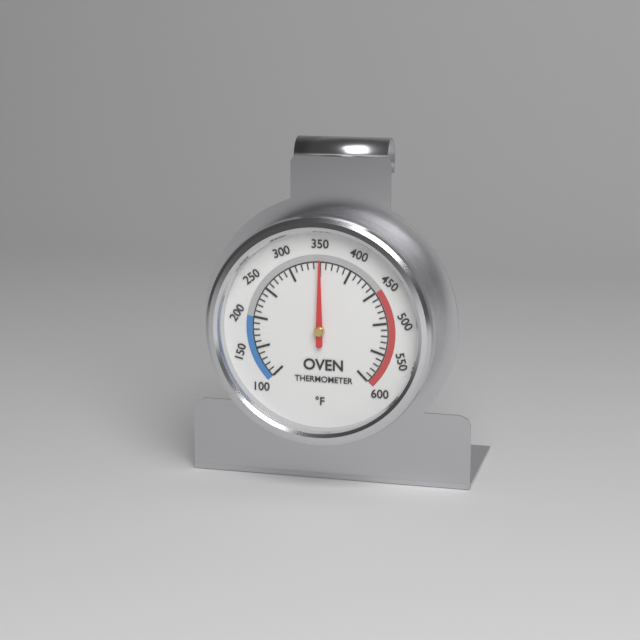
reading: 350 °F
